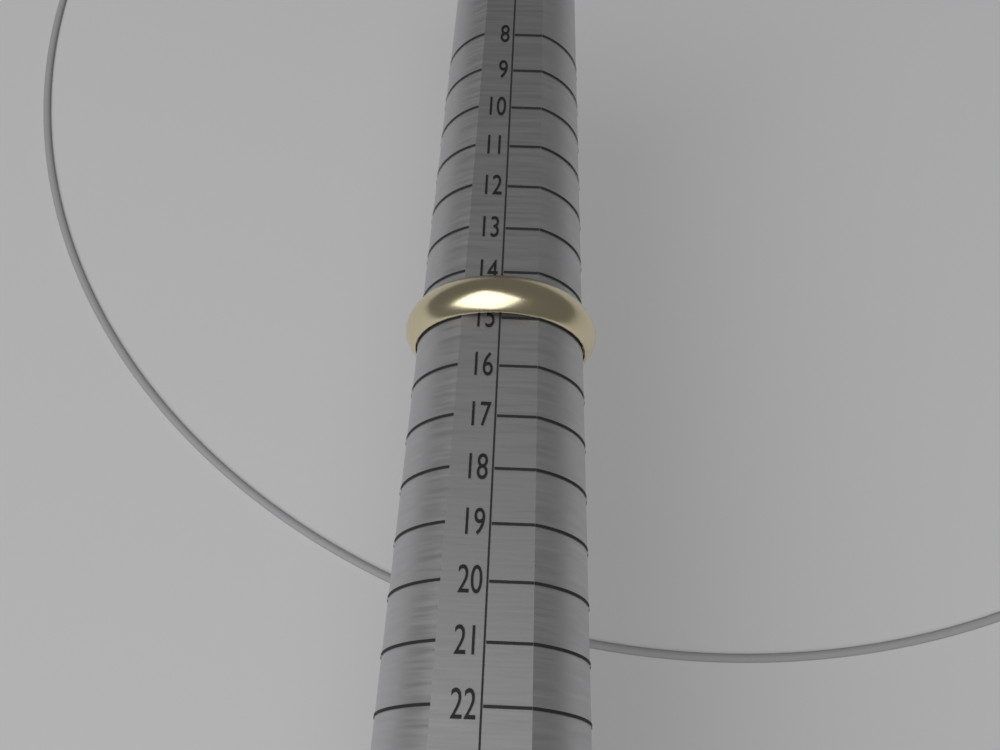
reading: 15 (no unit)
